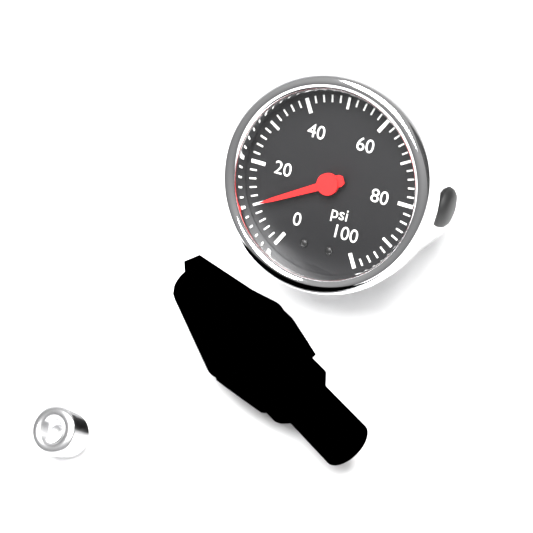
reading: 10 psi
